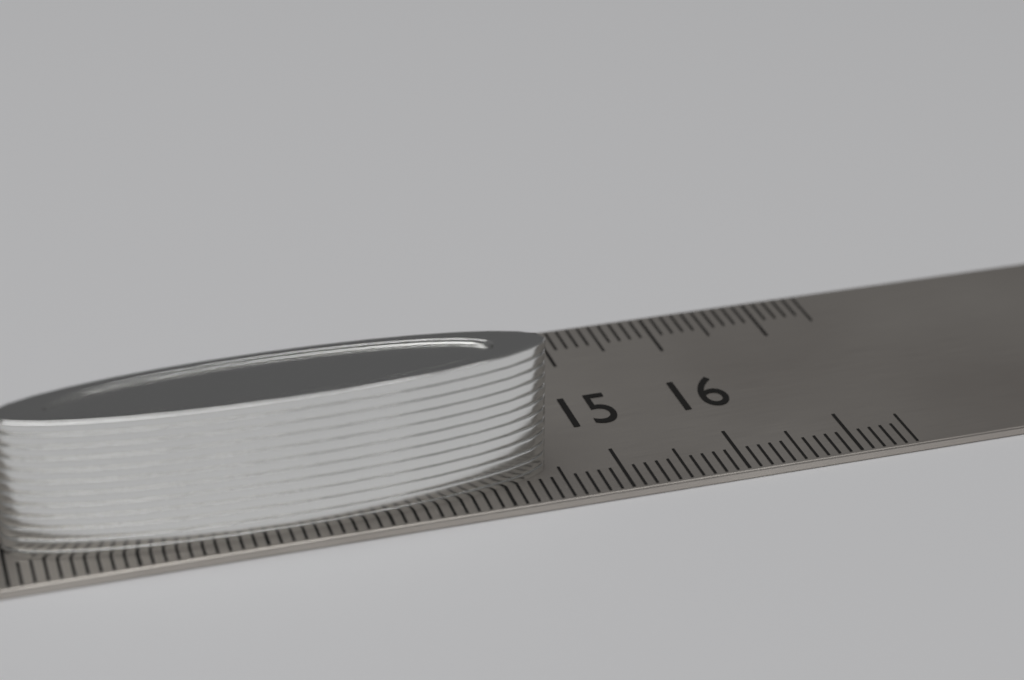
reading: 14.4 cm
